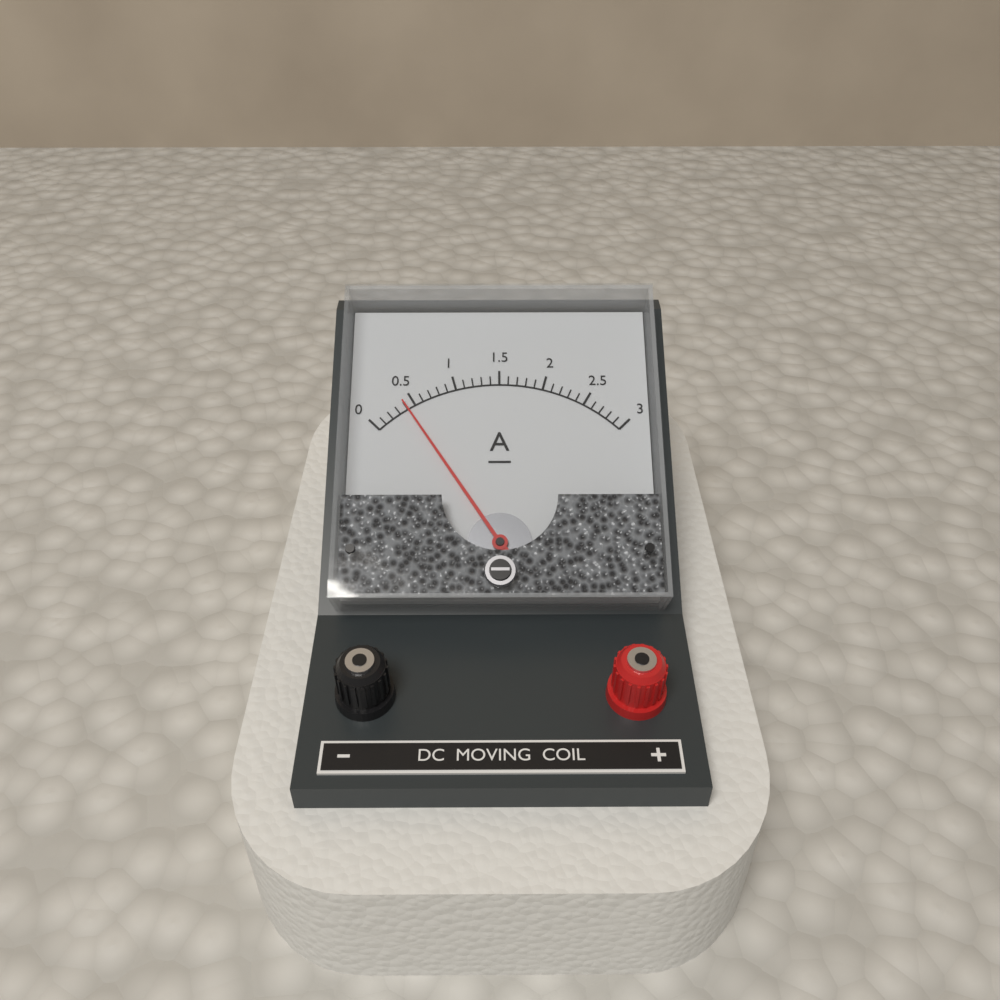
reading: 0.4 A
